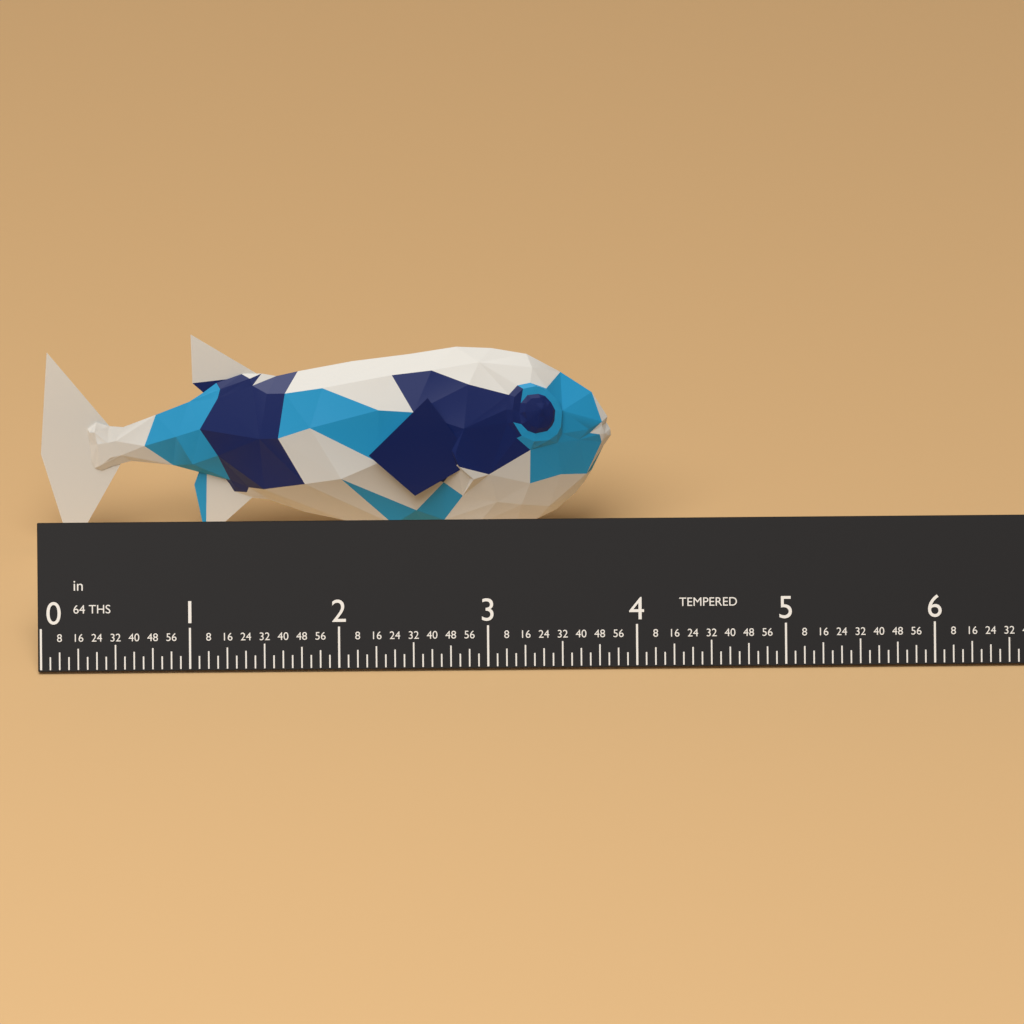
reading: 3.8750 in
